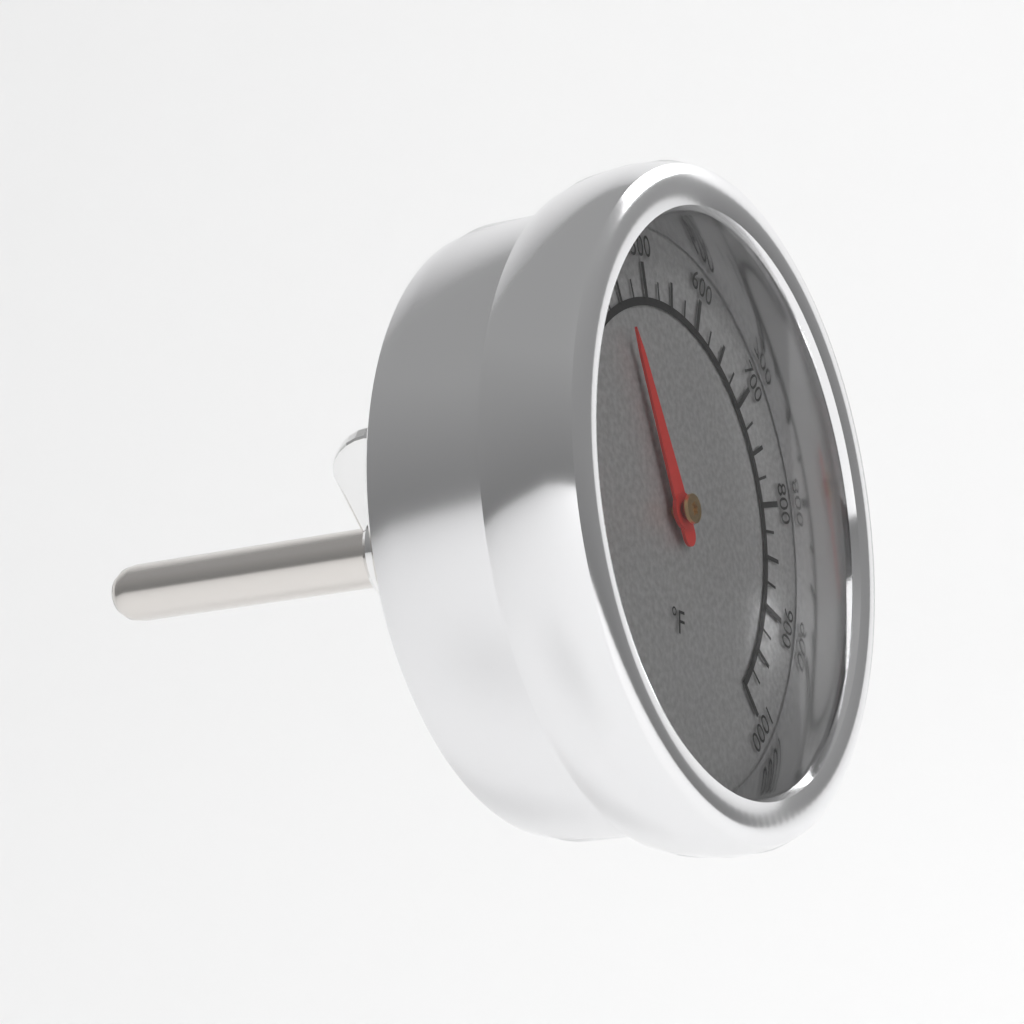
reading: 450 °F
